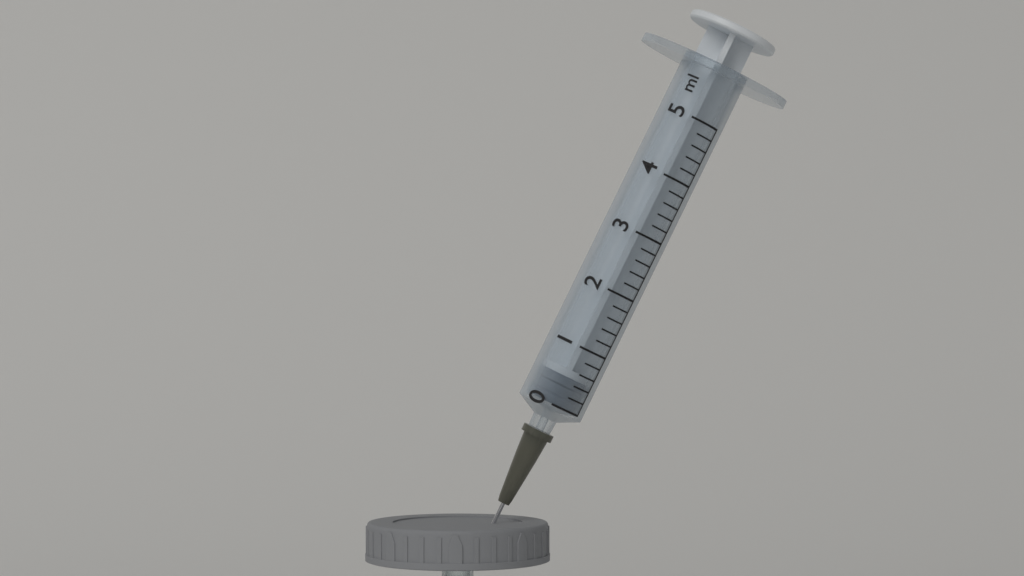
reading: 0.0 ml
